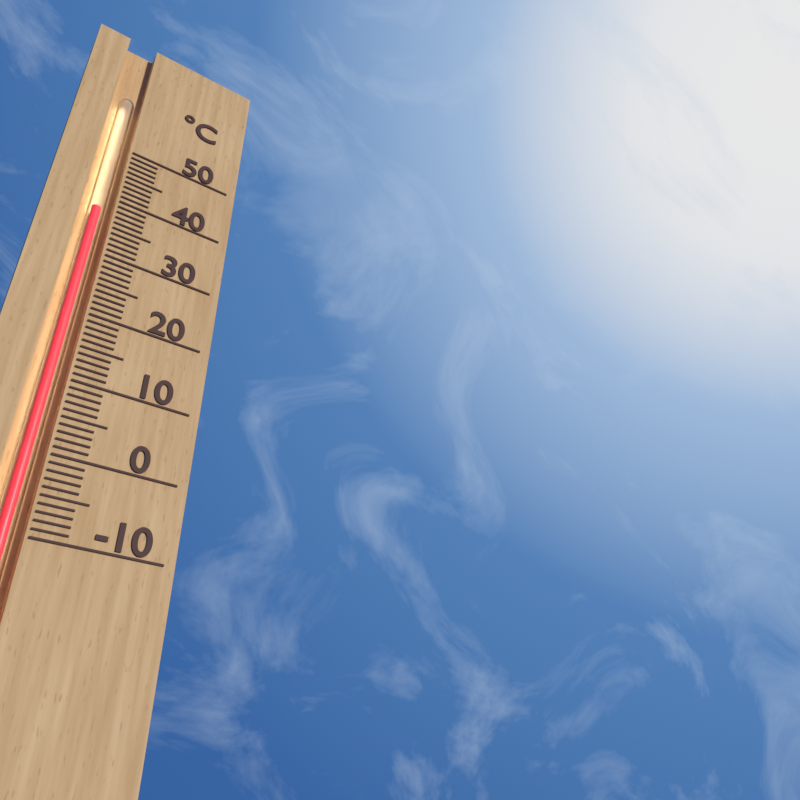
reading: 38 °C
